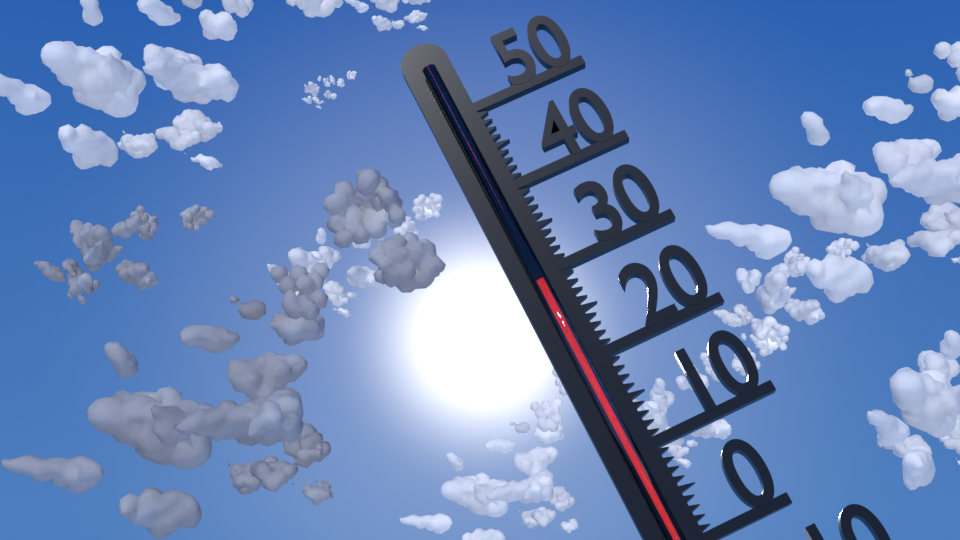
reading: 29 °C
